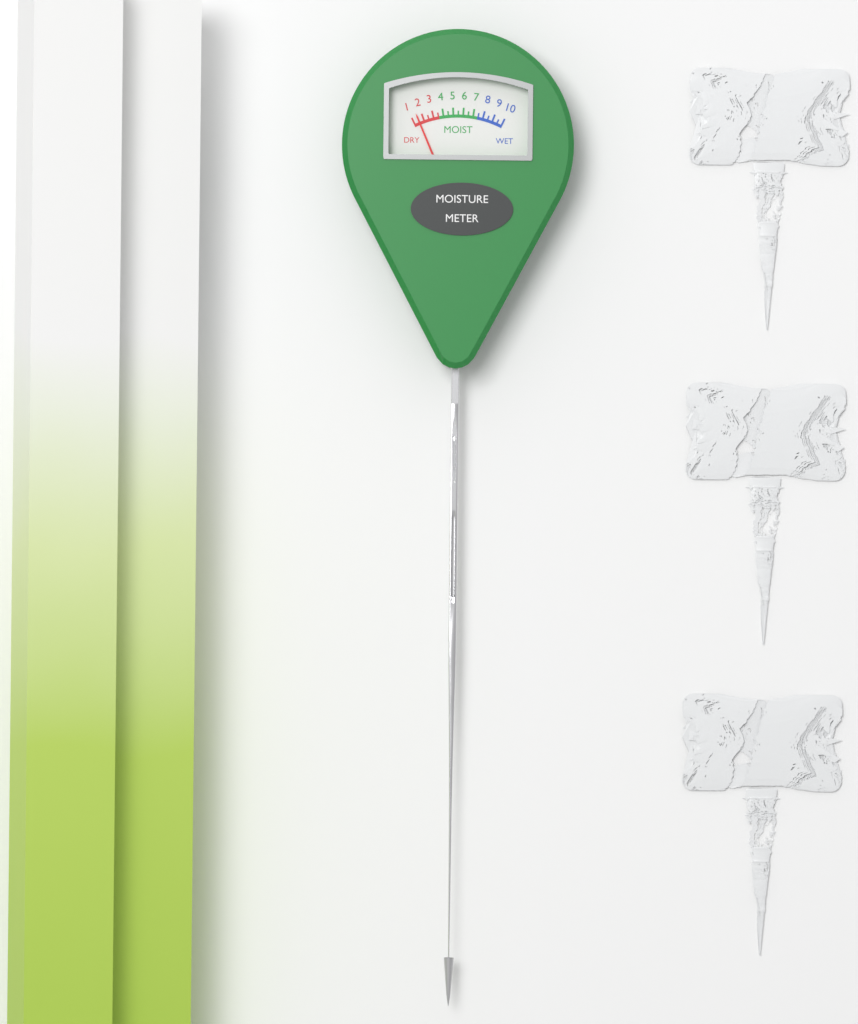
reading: 1.5 (no unit)
